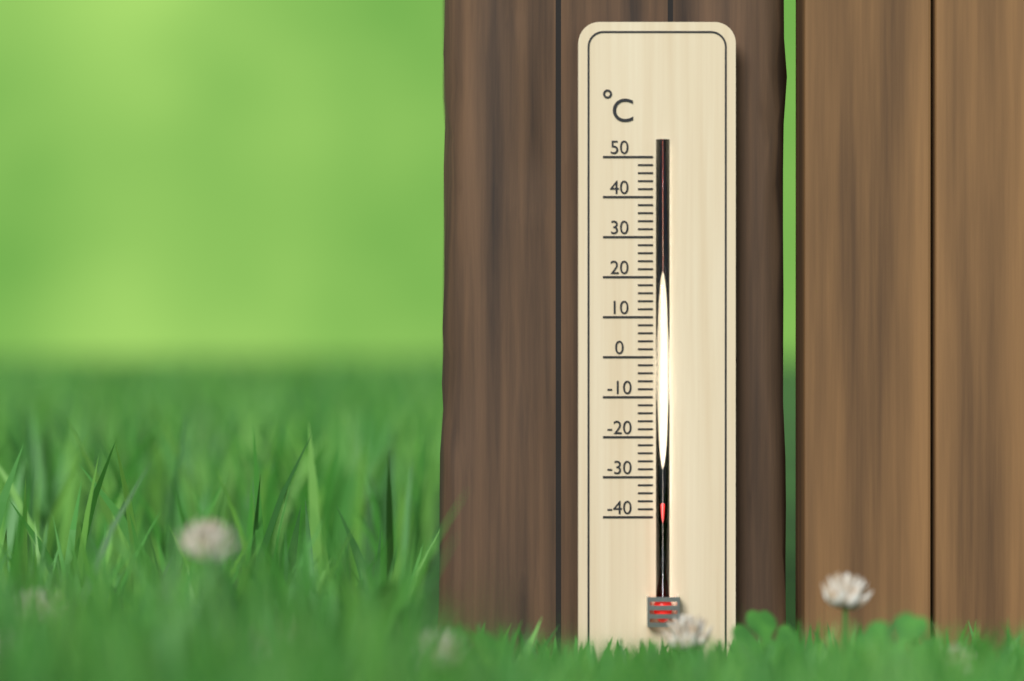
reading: -36 °C
